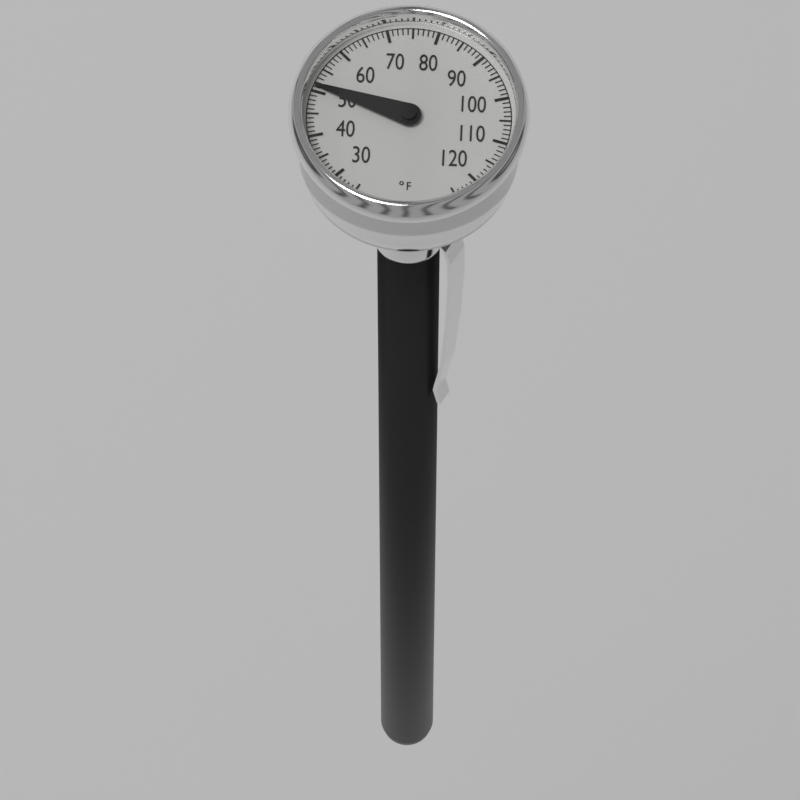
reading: 51 °F
